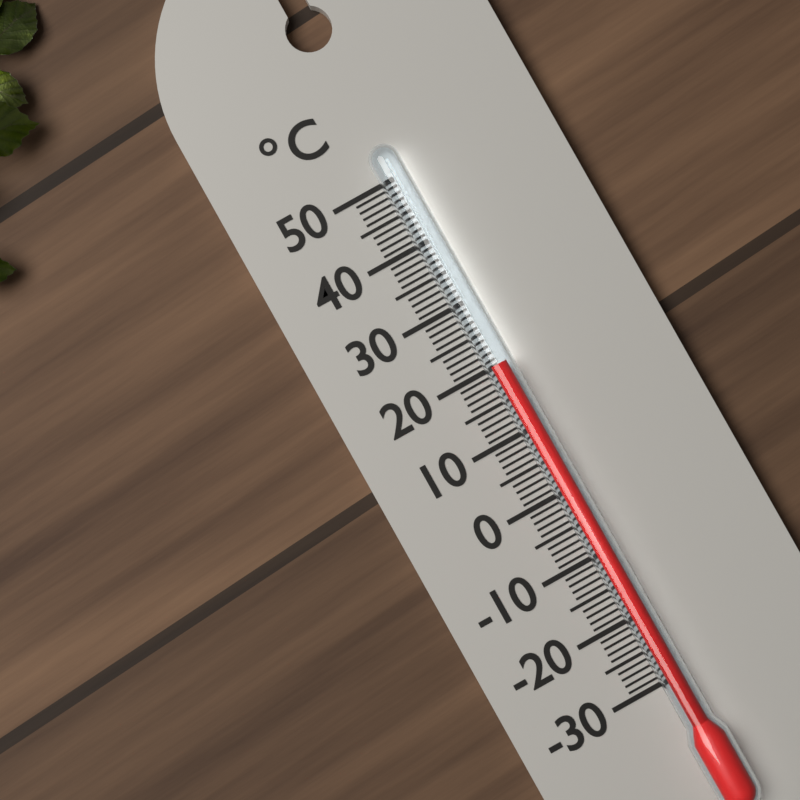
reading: 20 °C
